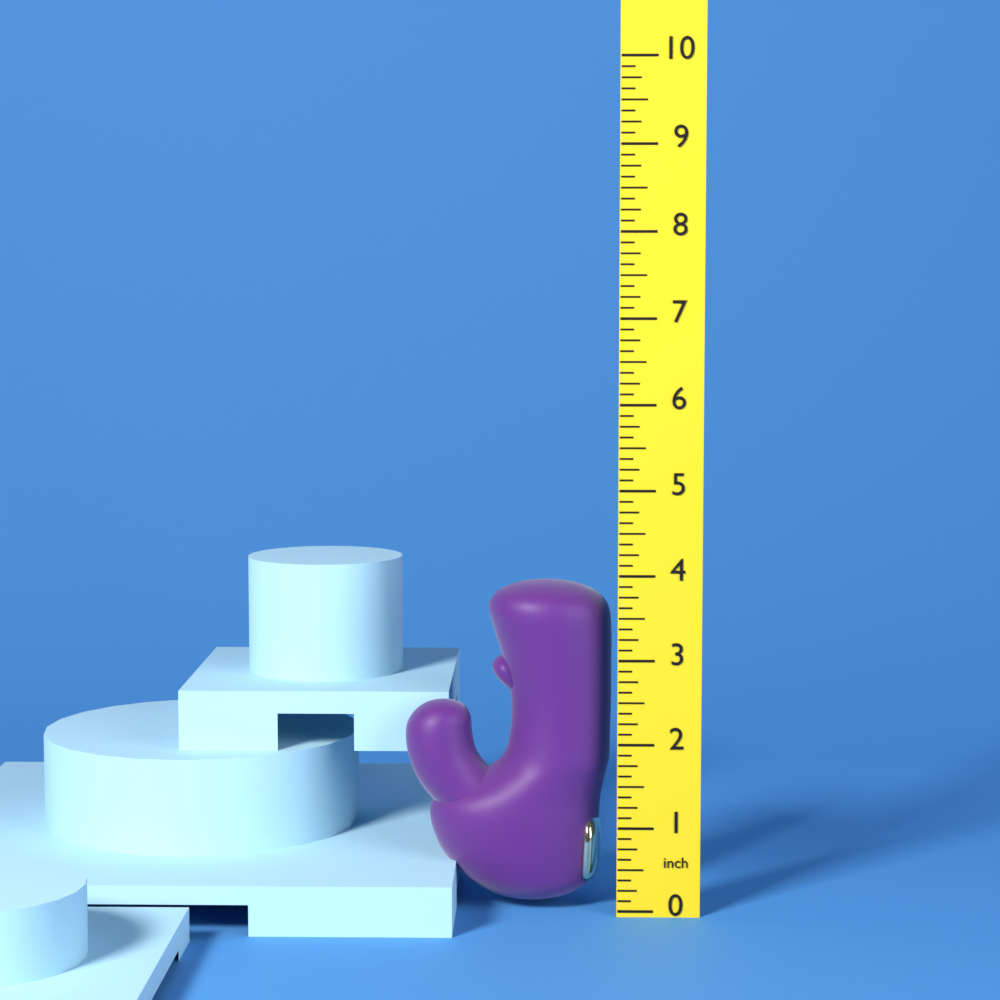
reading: 3.875 inch
